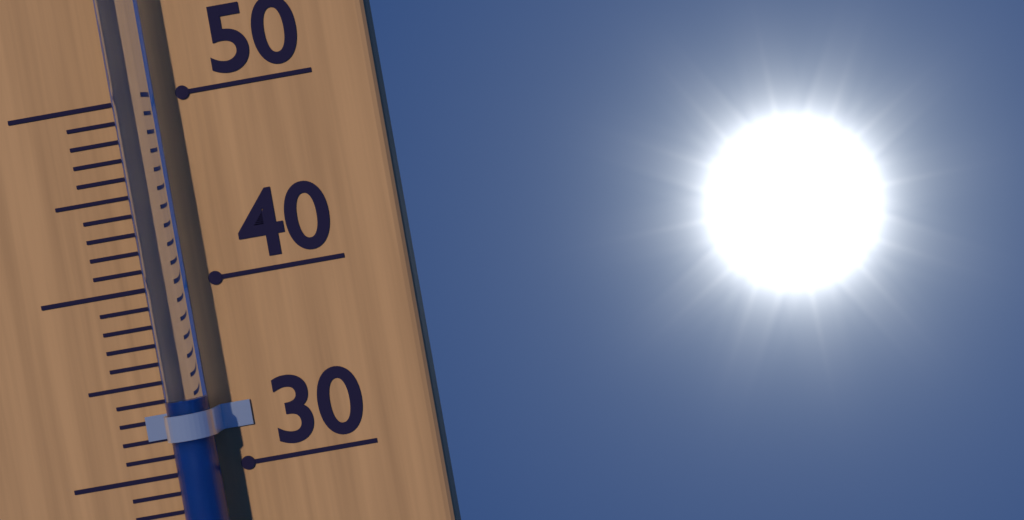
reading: 34 °C
